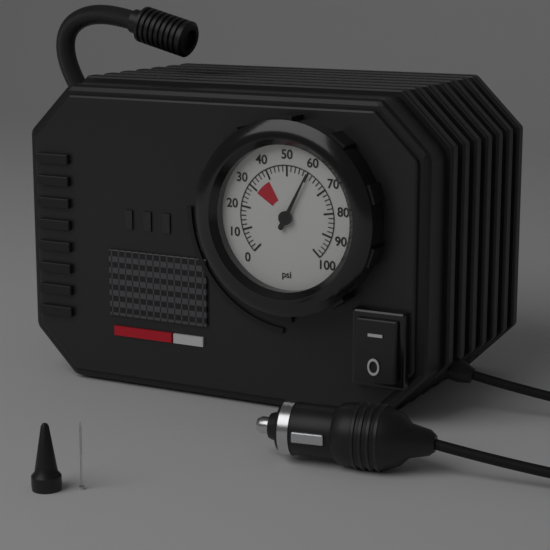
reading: 60 psi
